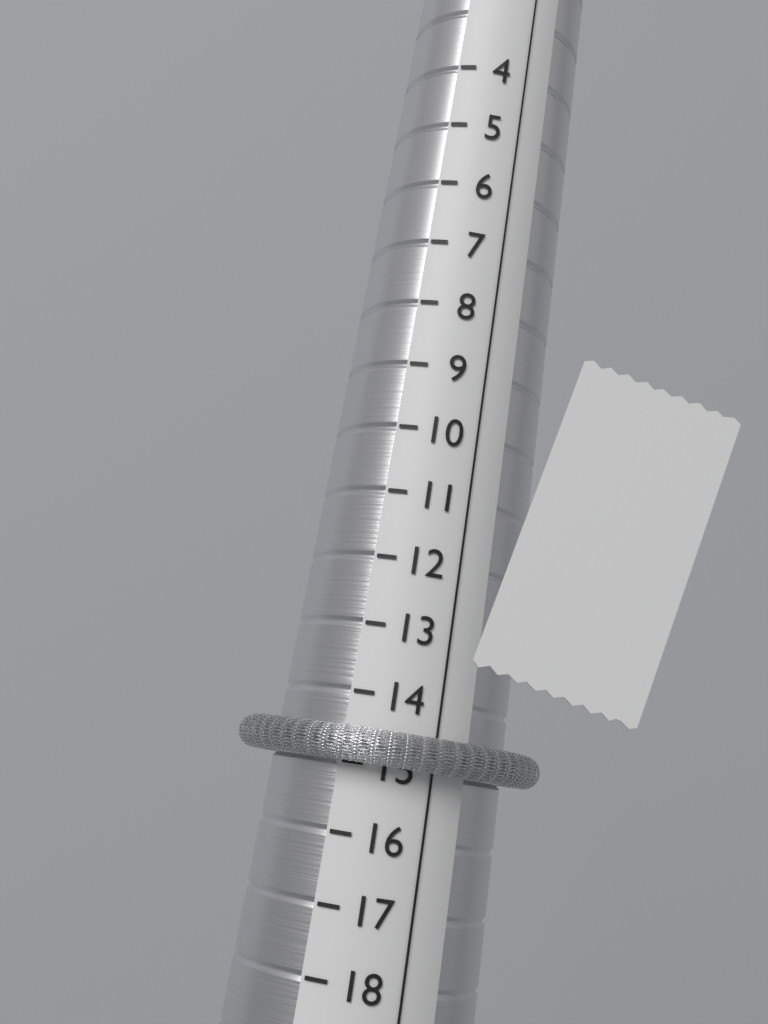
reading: 15 (no unit)
